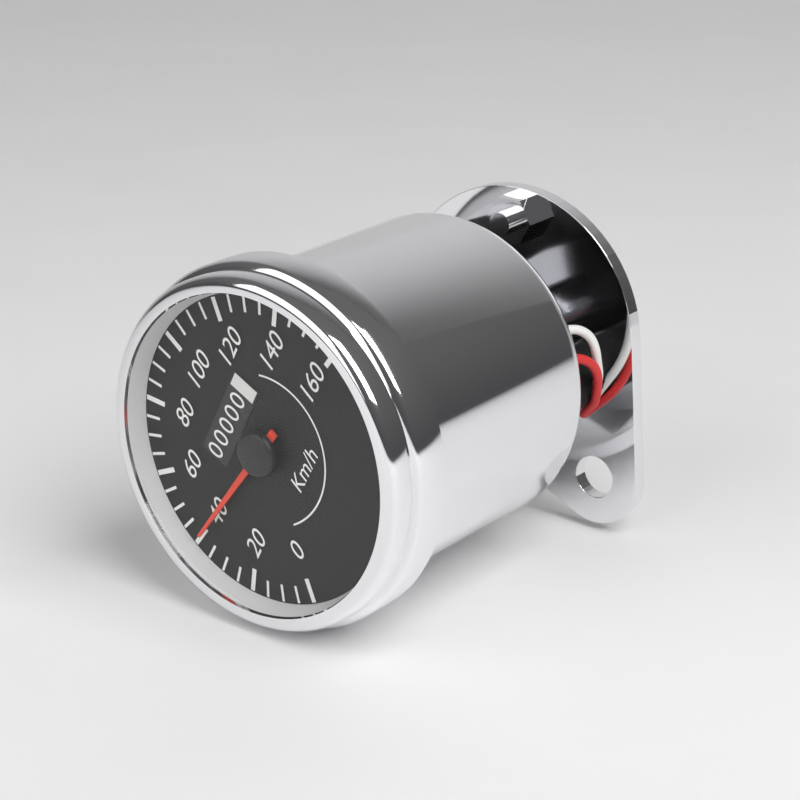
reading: 40 km/h
